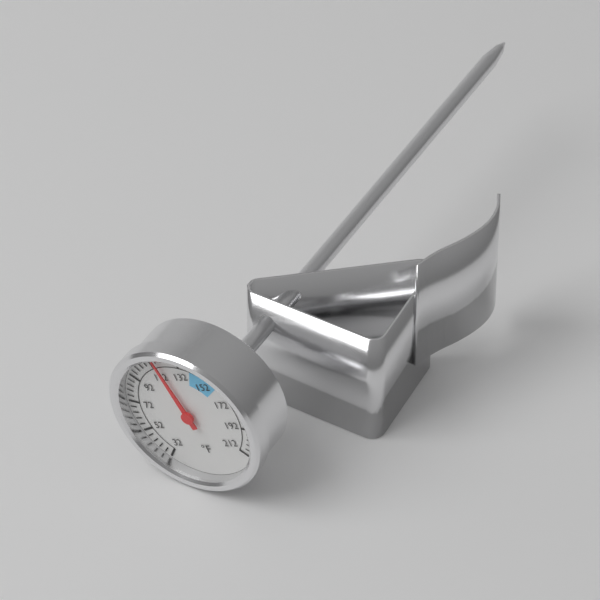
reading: 116 °F
